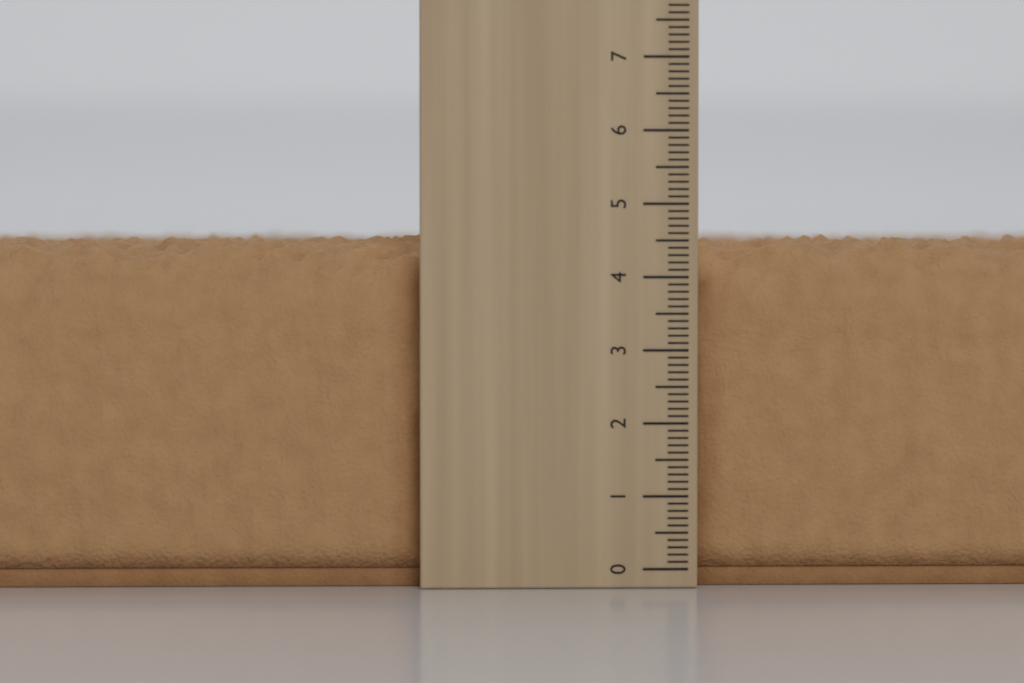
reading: 4.6 cm
